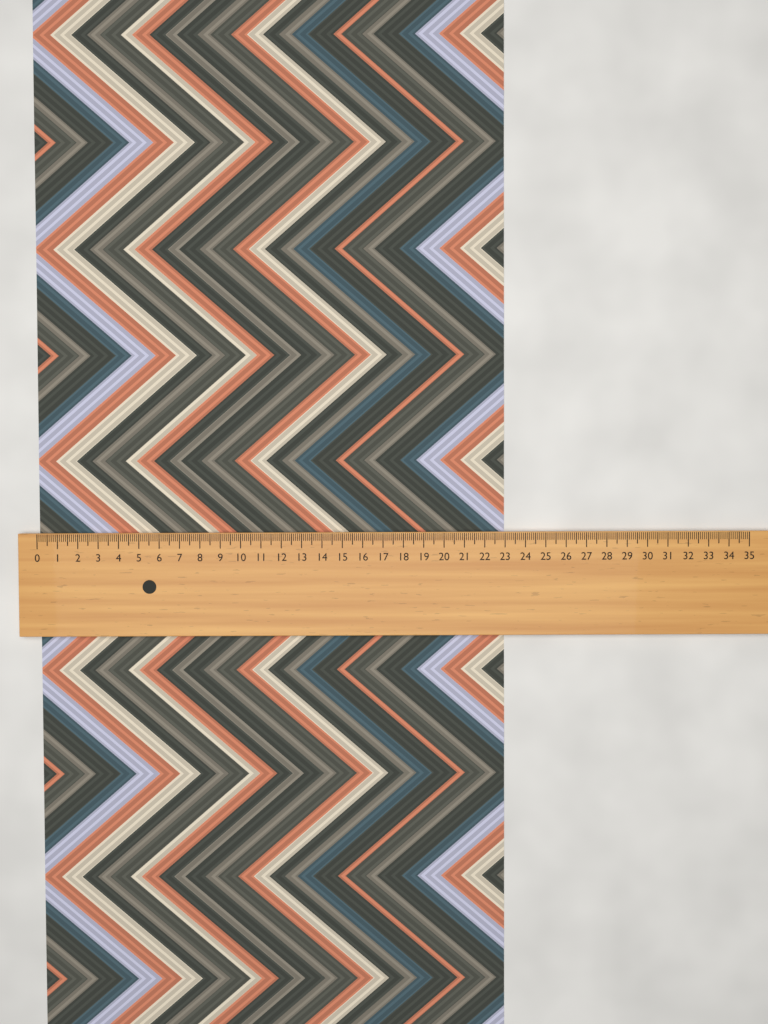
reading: 23.0 (no unit)
